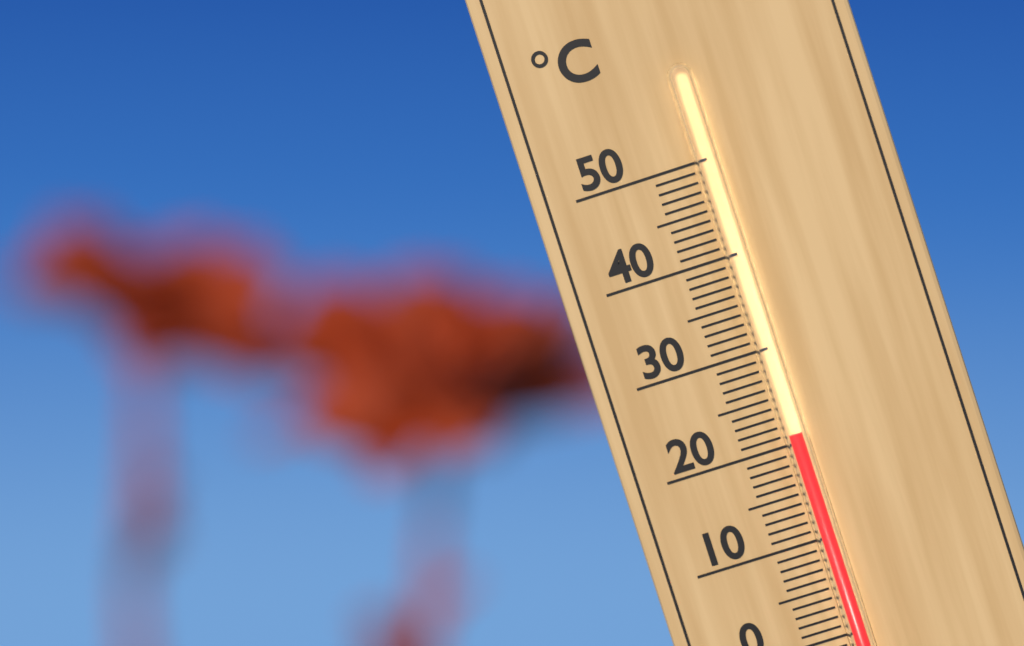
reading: 21 °C
